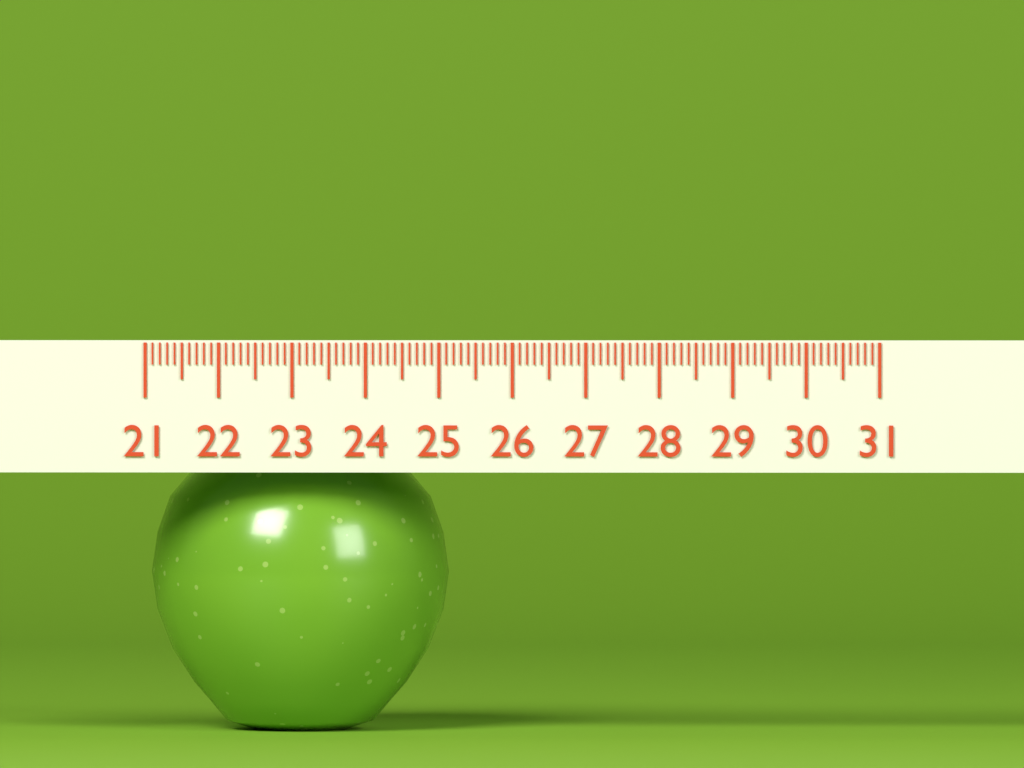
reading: 25.1 (no unit)
